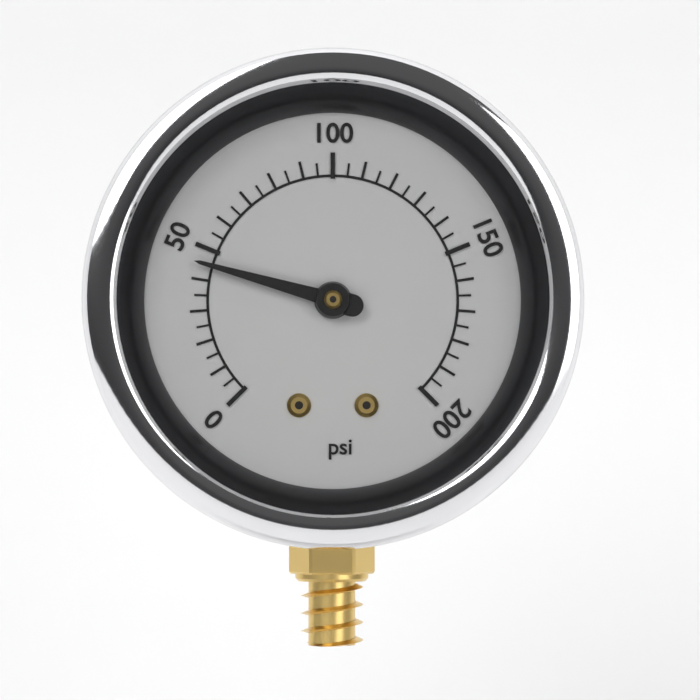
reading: 45 psi
